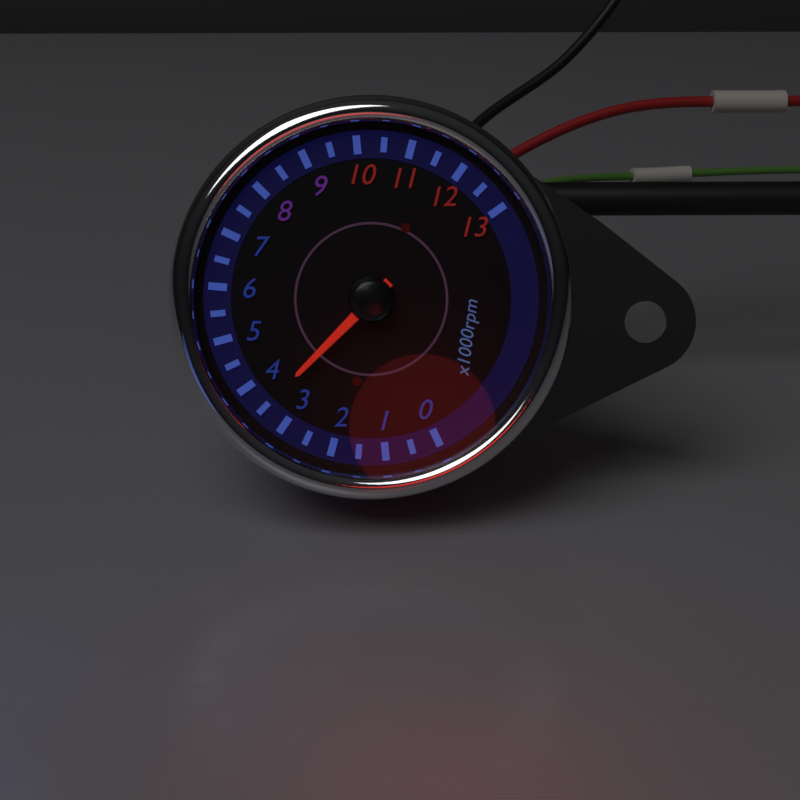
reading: 3500 rpm
